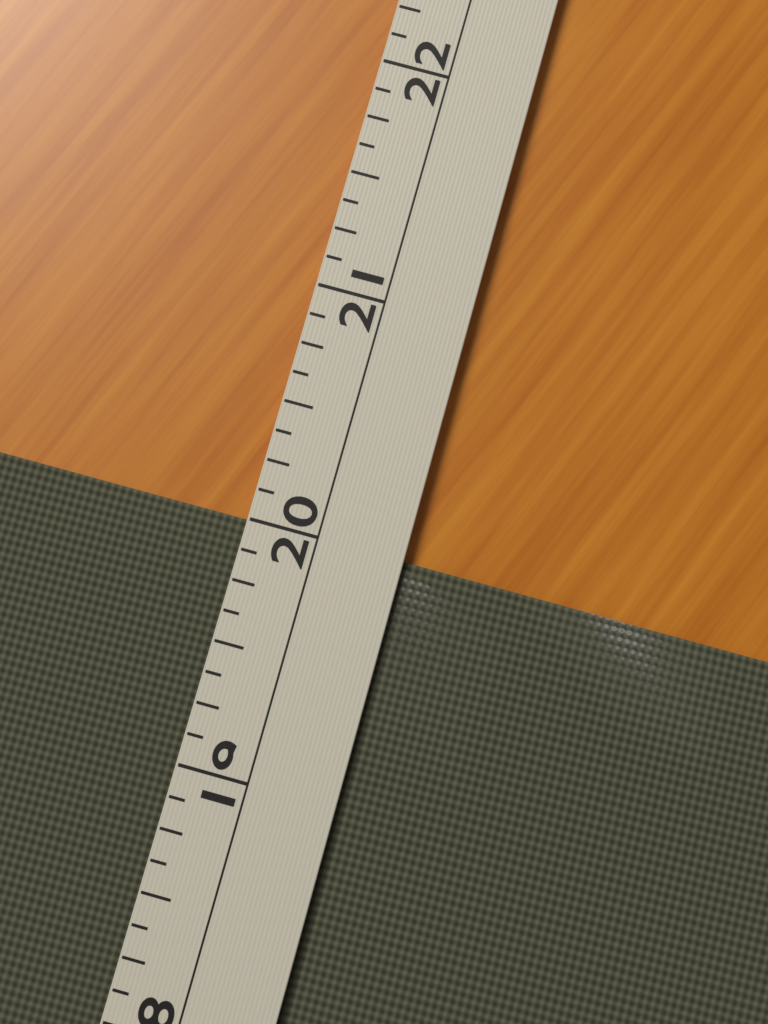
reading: 20.000 (no unit)
